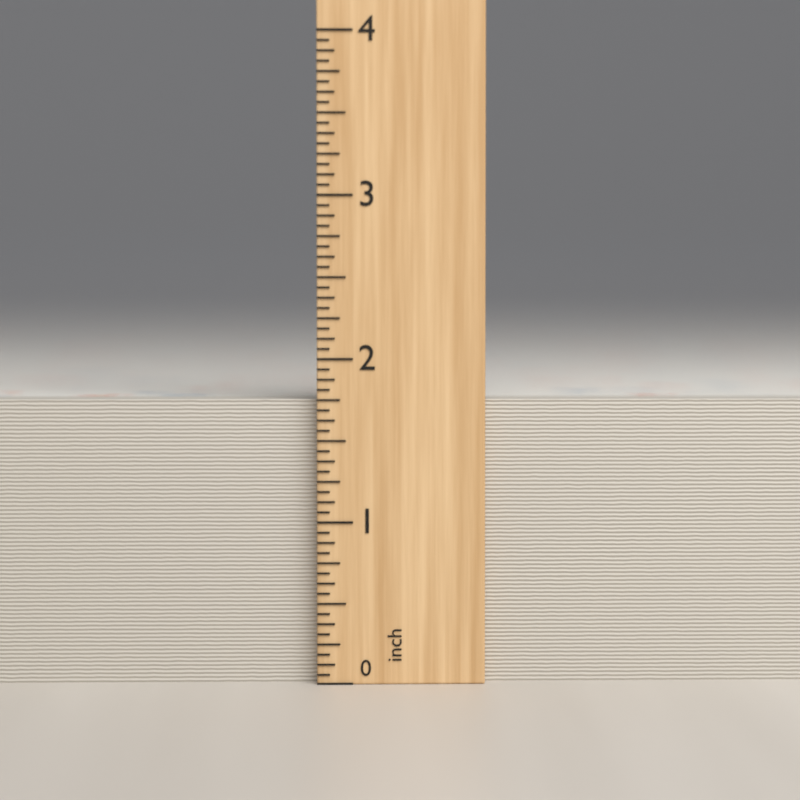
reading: 1.7500 inch
